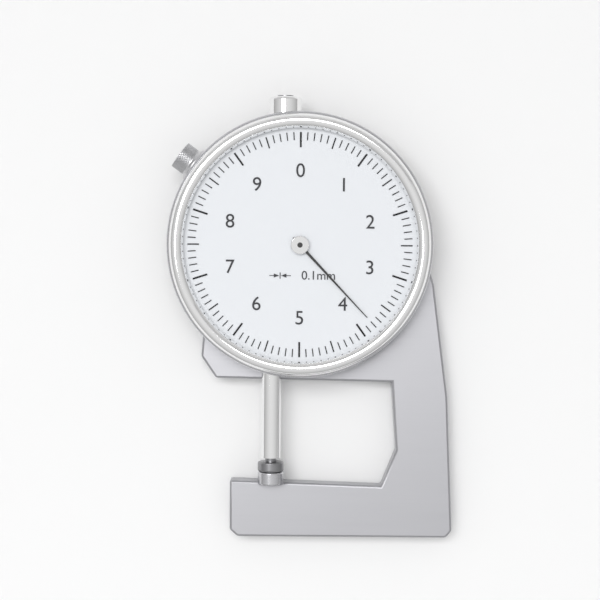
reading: 3.8 mm
